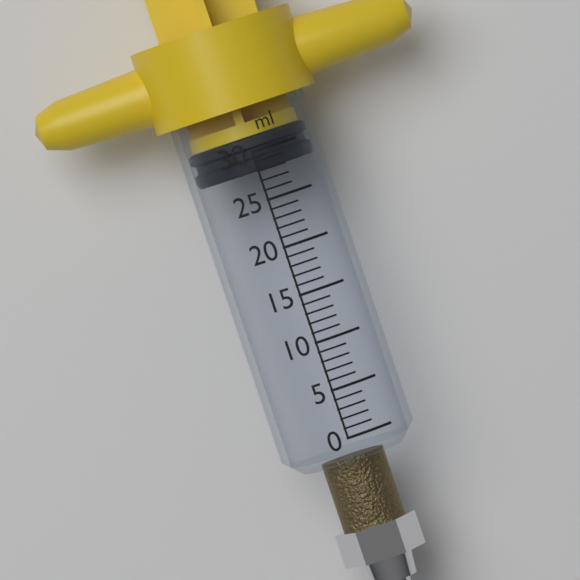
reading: 28 ml
